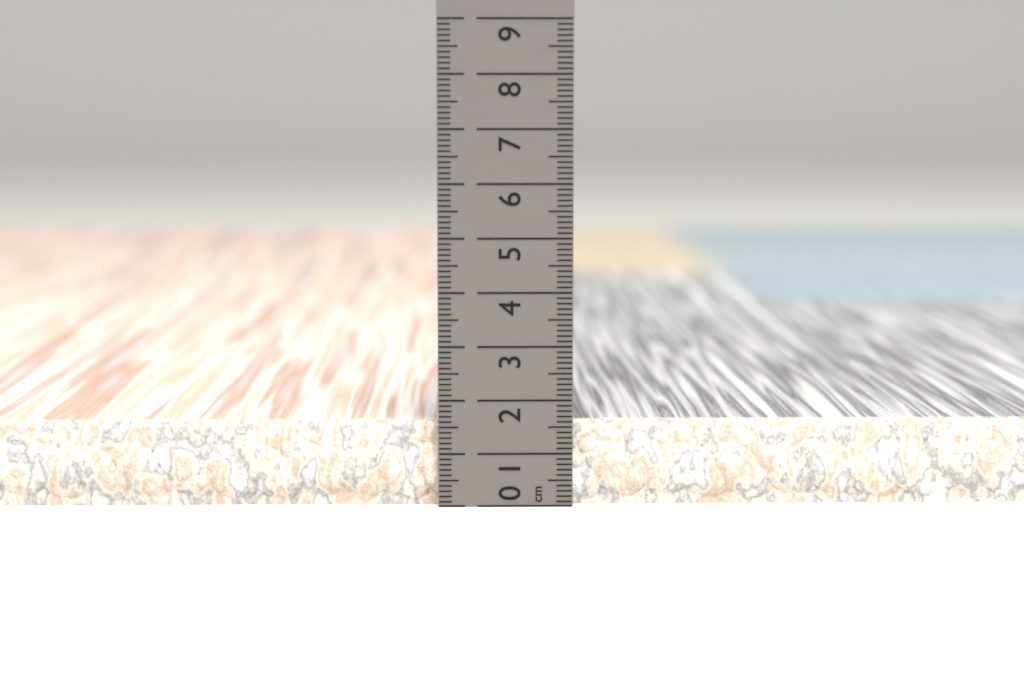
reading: 1.6 cm
